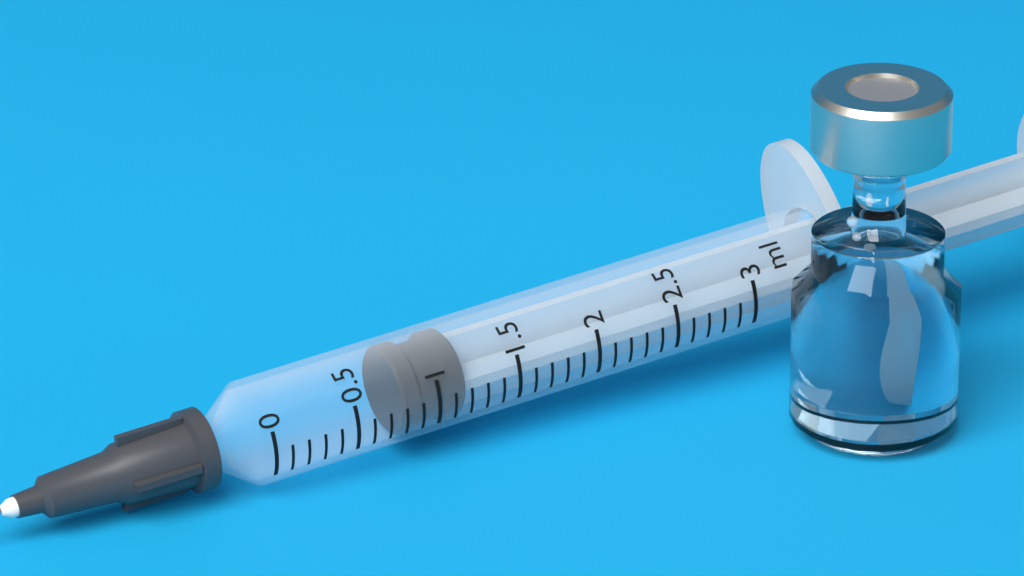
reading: 0.8 ml
